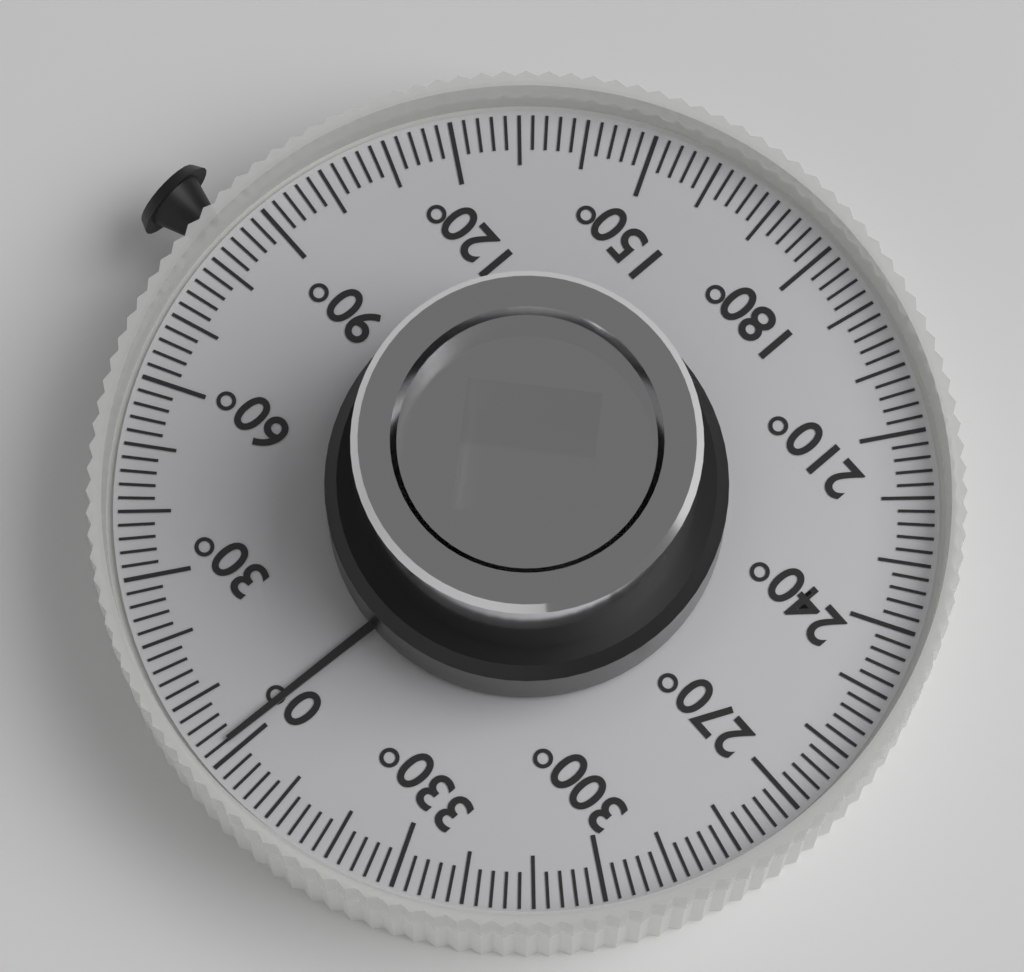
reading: 2 °
